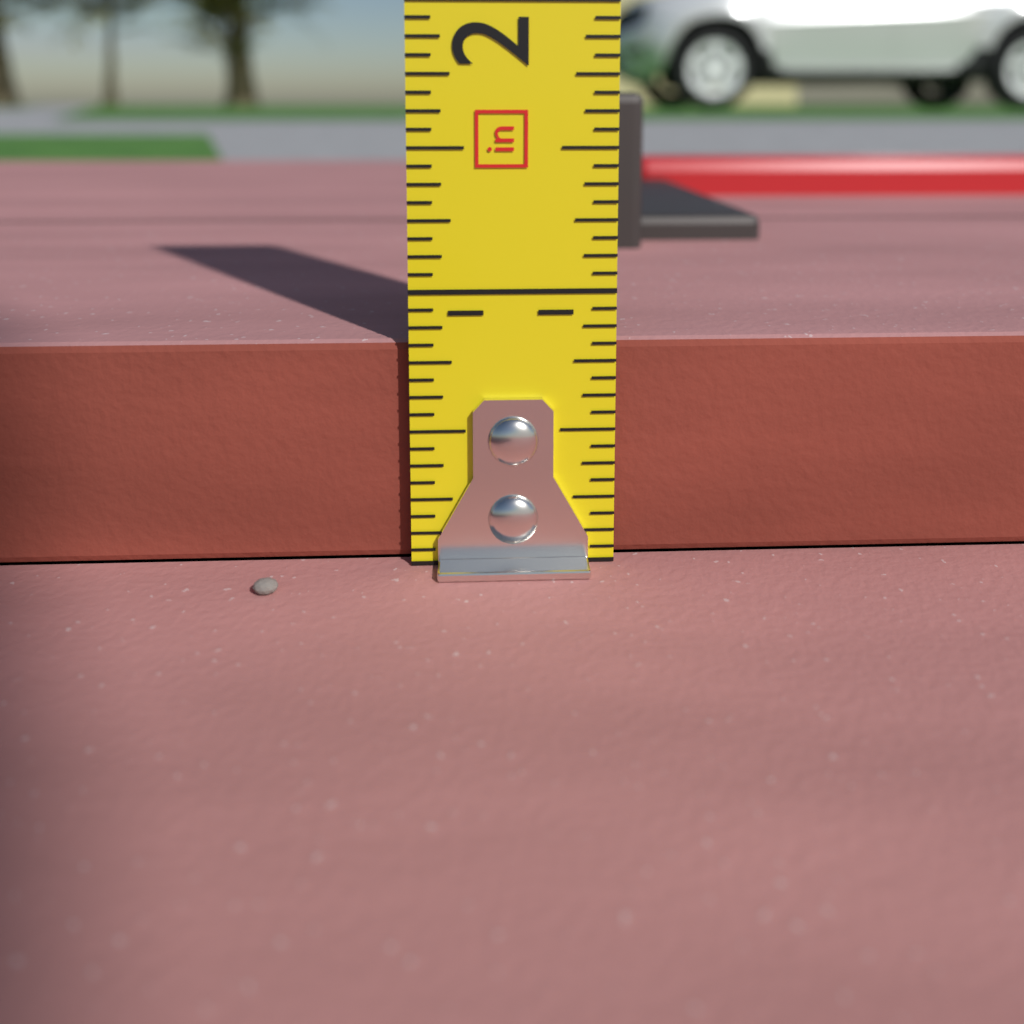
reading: 0.8125 in
